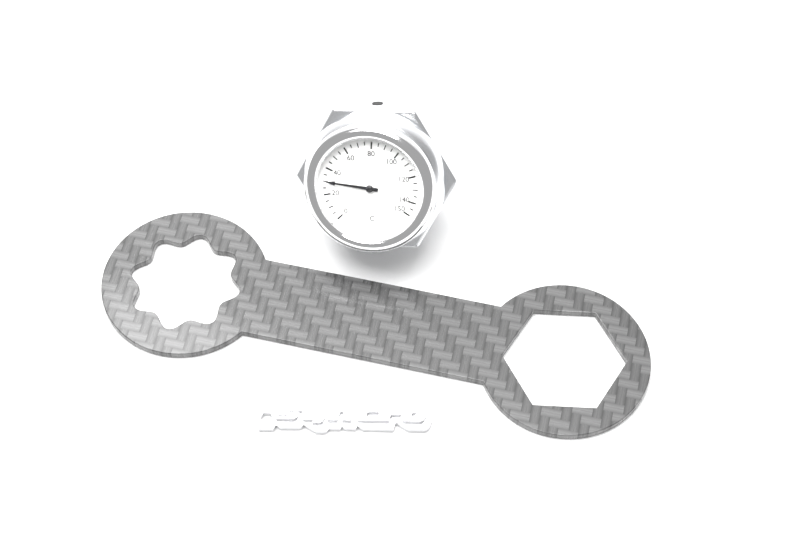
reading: 30 °C
